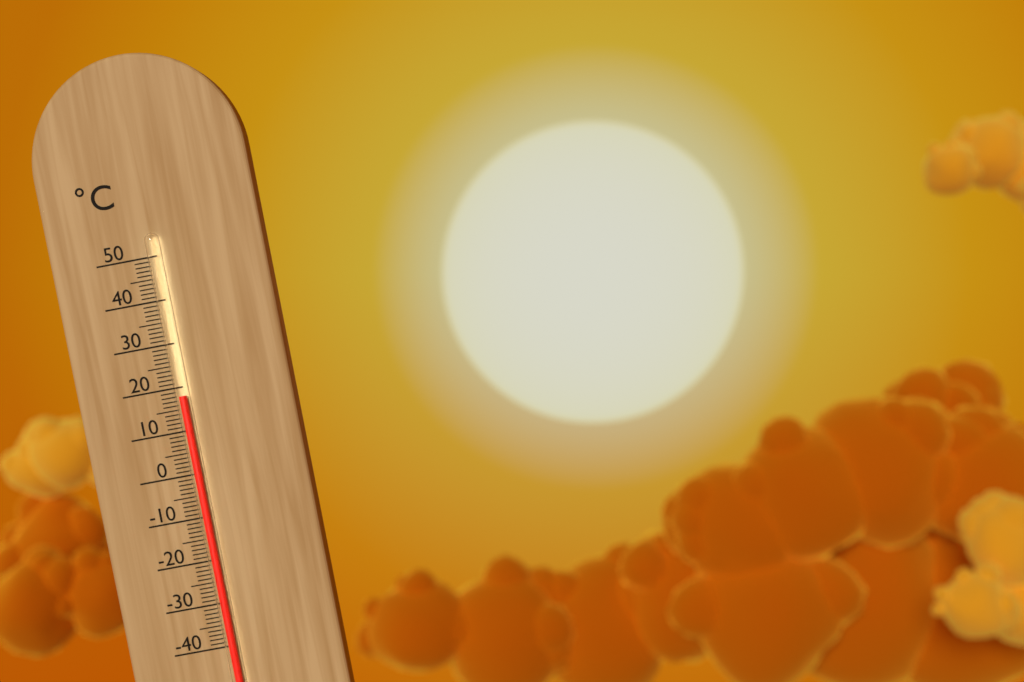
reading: 18 °C
